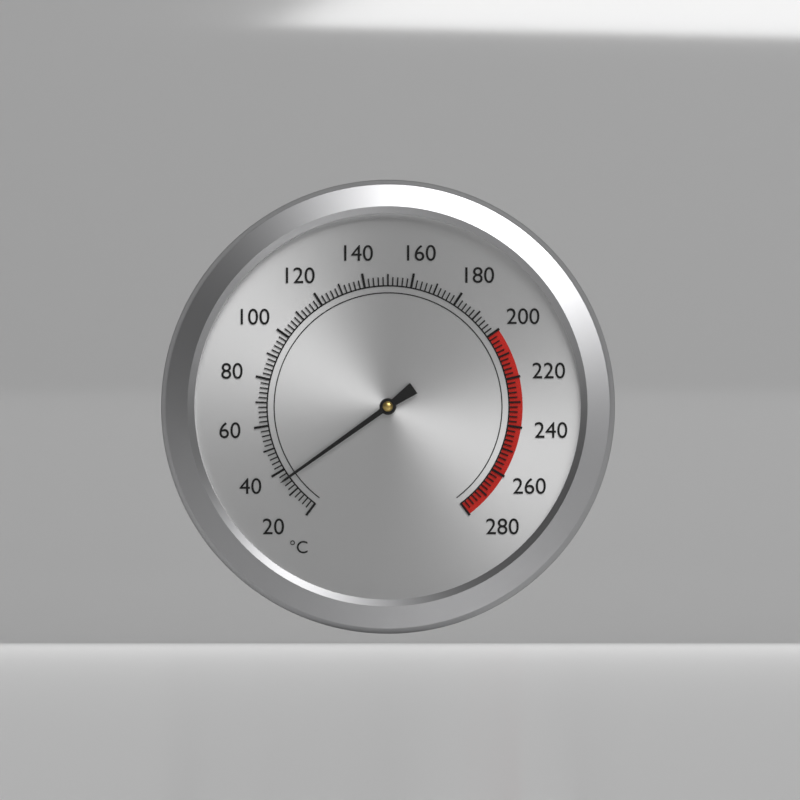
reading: 36 °C
